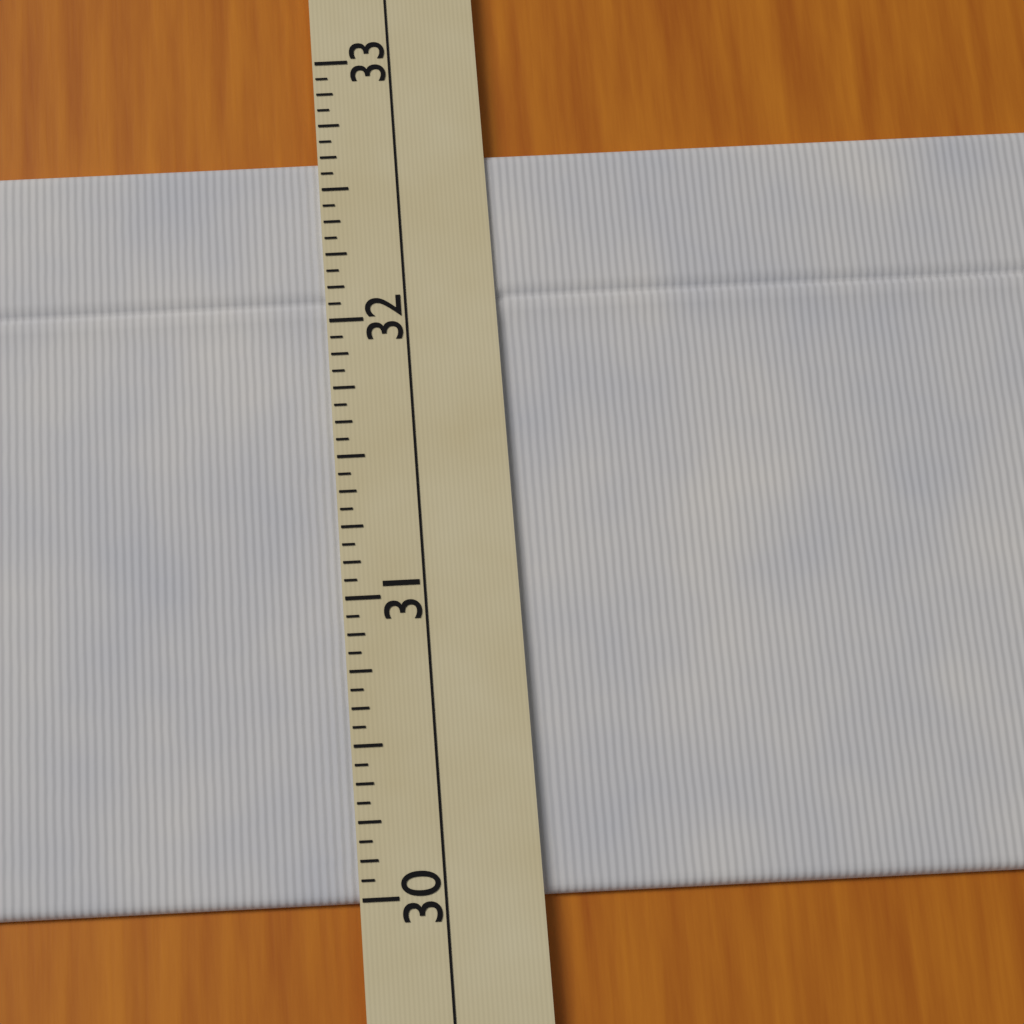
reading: 32.6250 (no unit)
